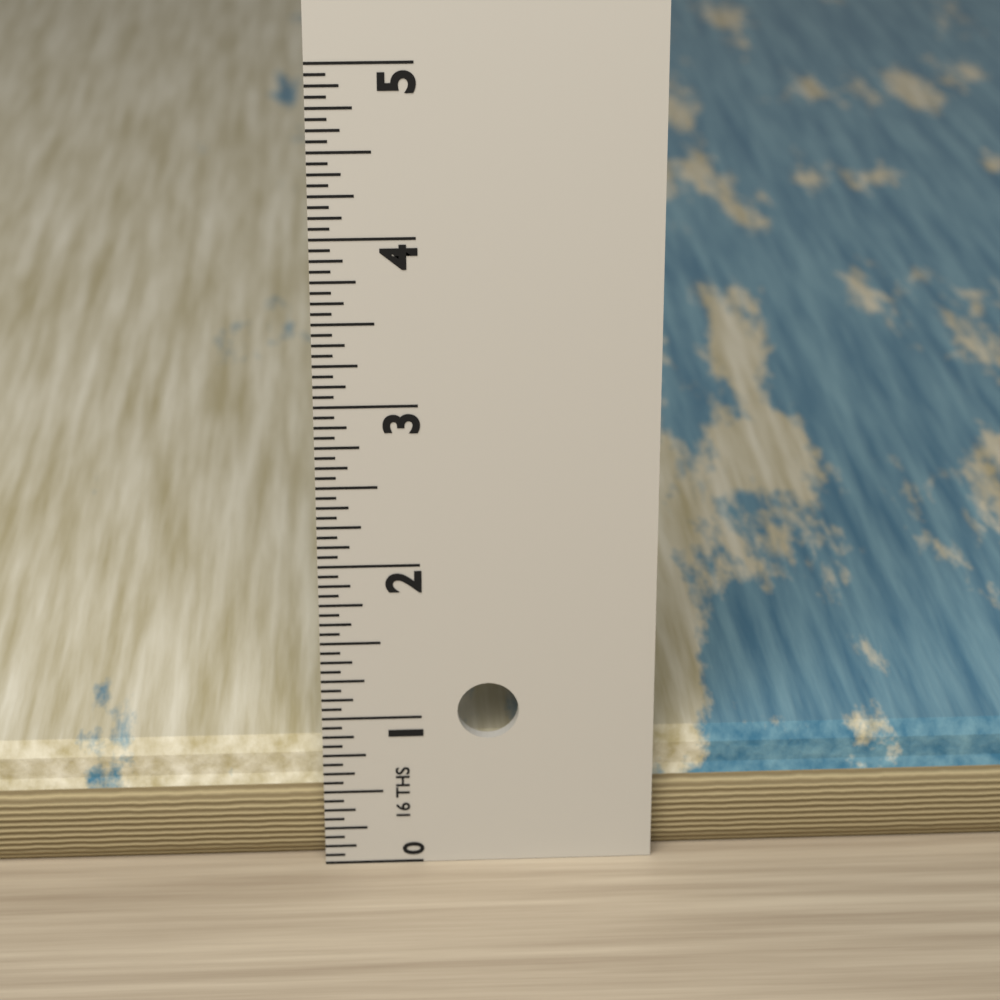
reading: 0.7500 in
